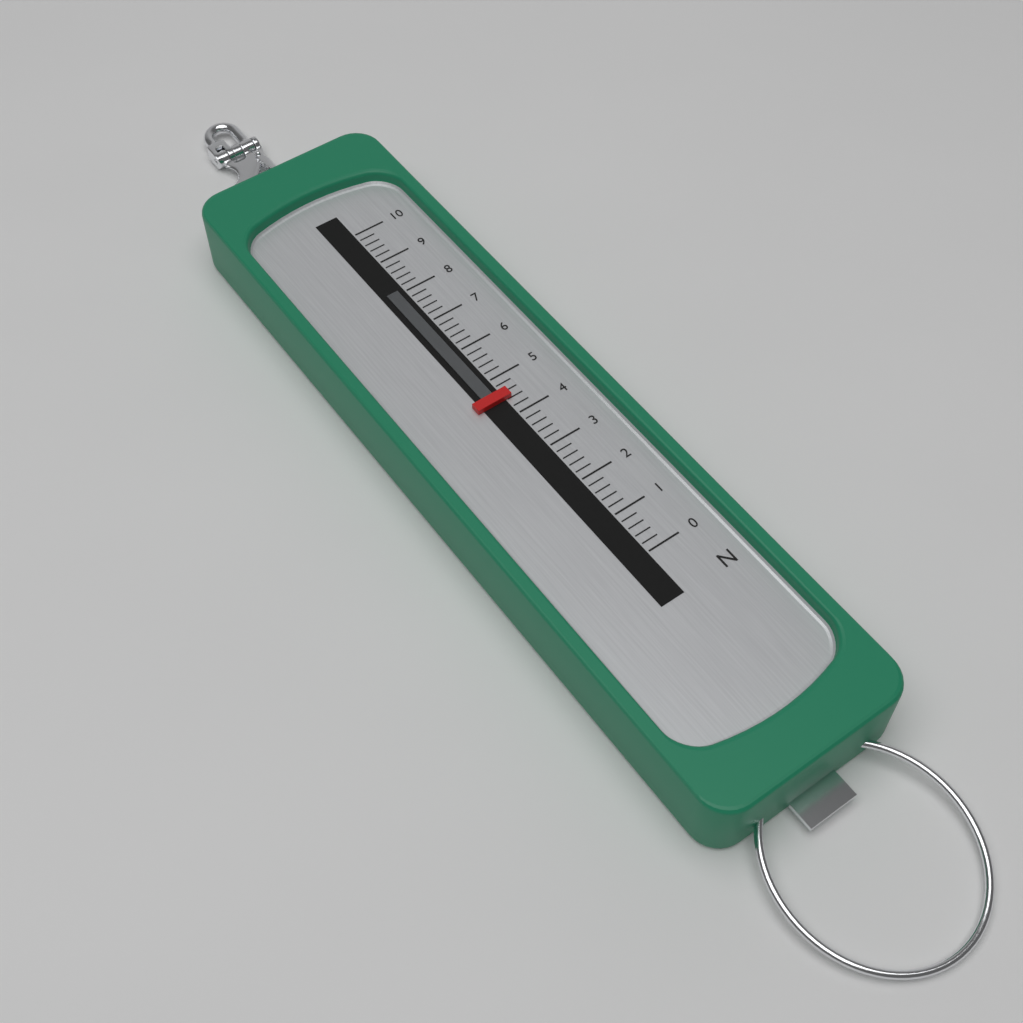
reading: 4.4 N
